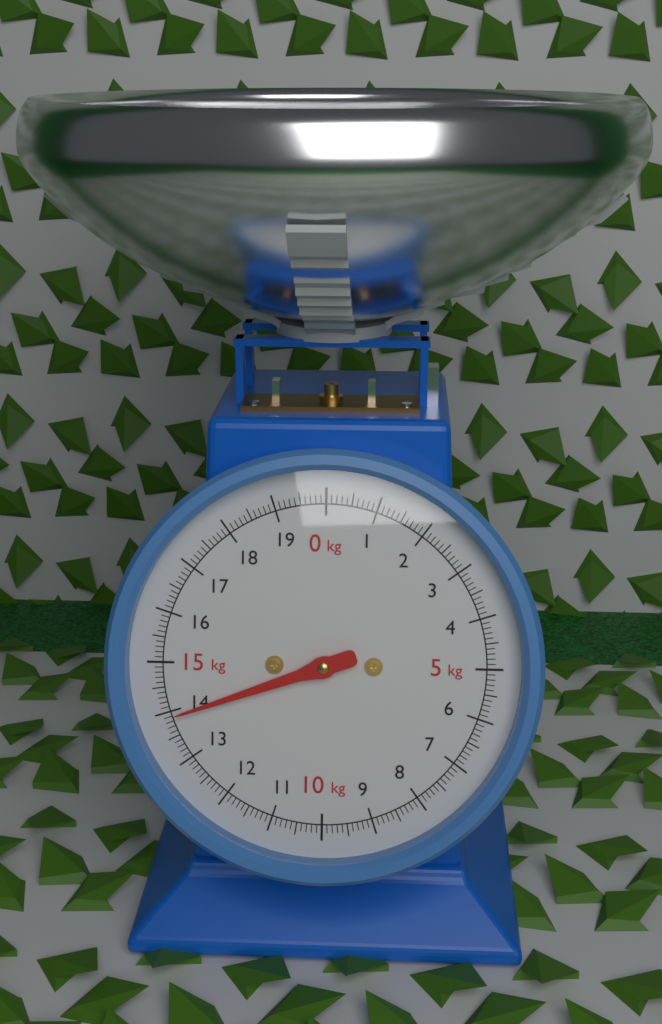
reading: 13.9 kg
